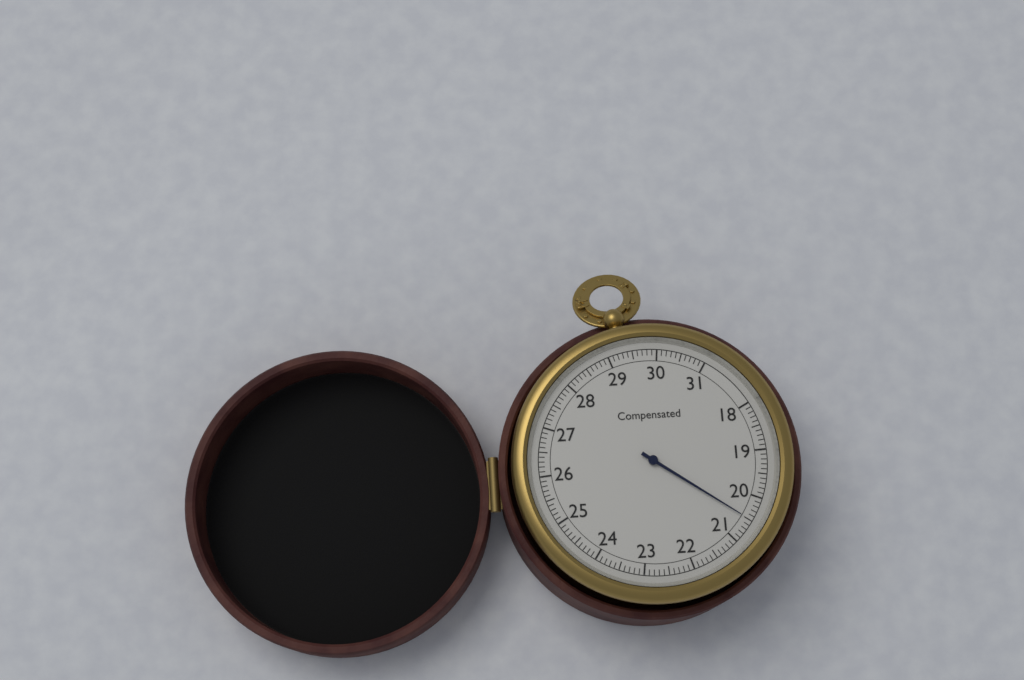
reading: 20.5 (no unit)
